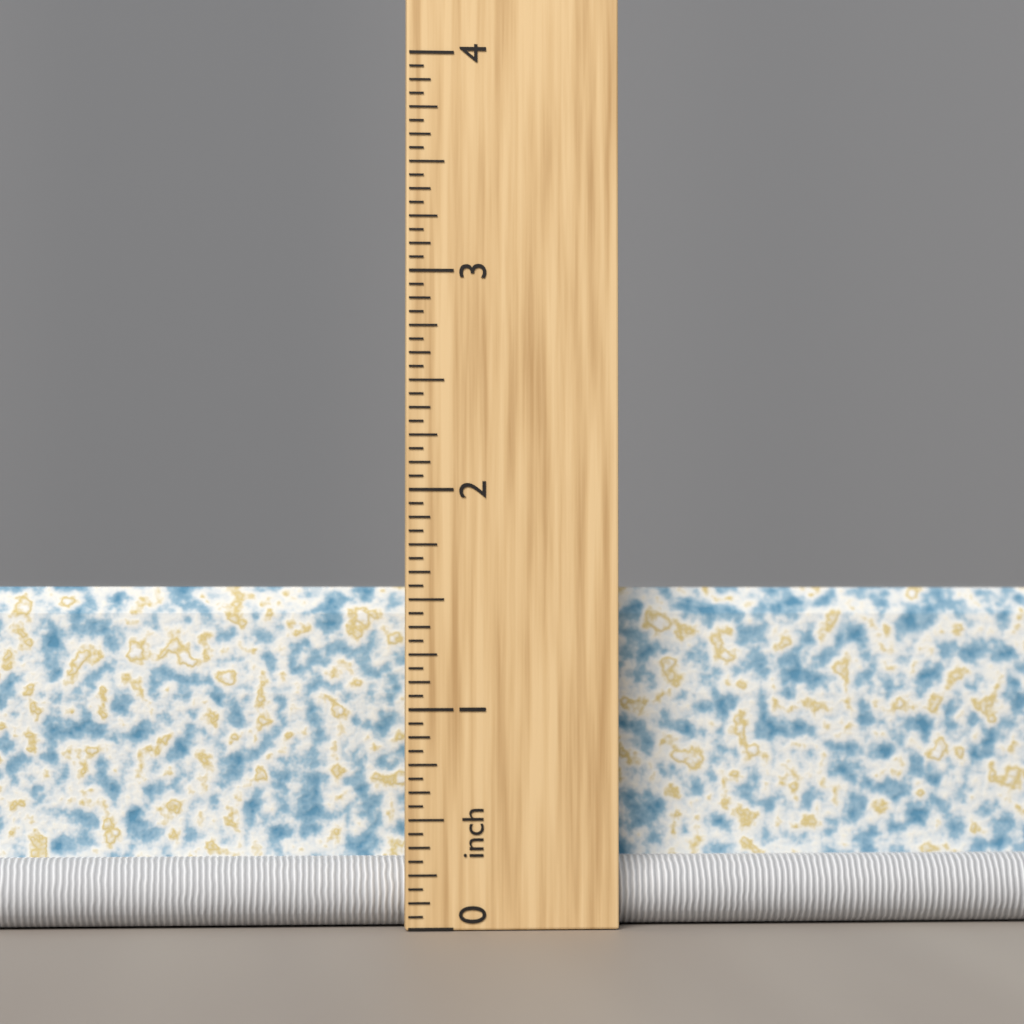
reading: 1.5625 inch
